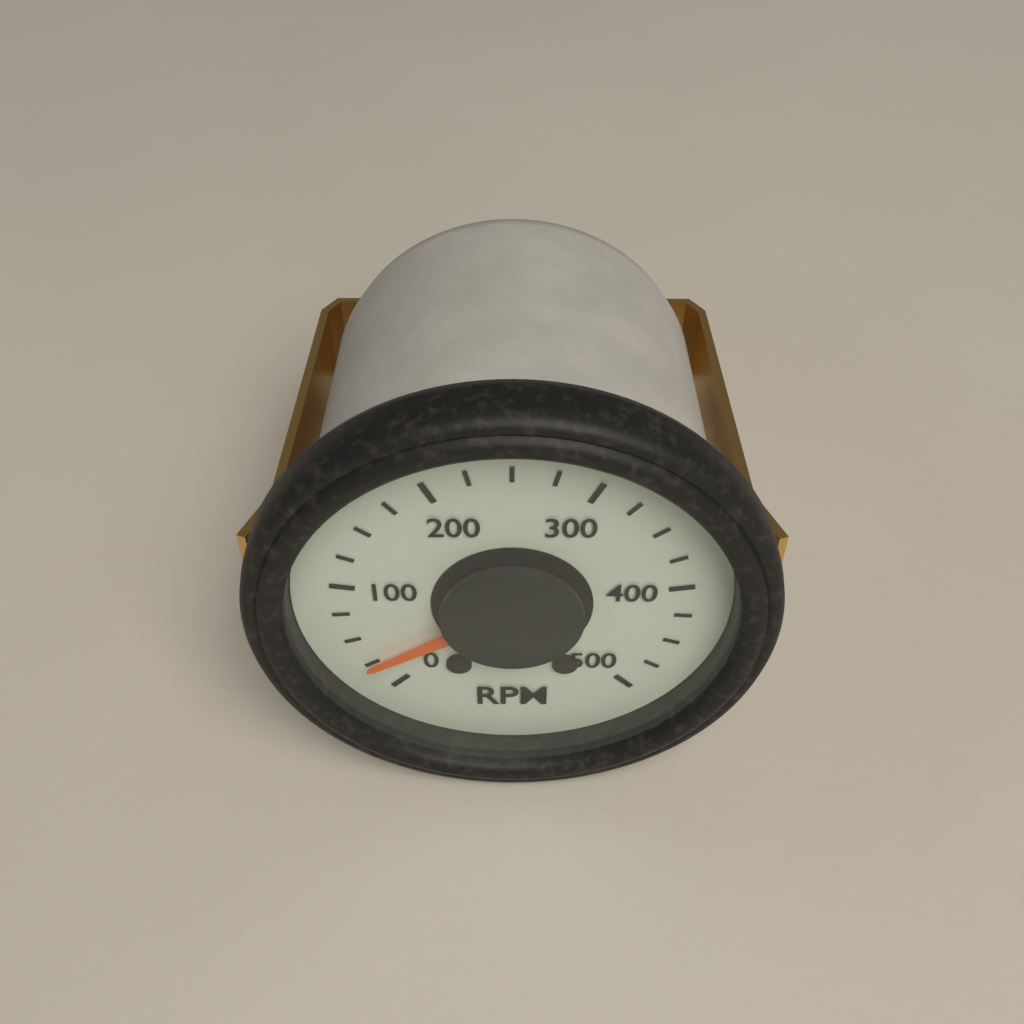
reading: 25 RPM
